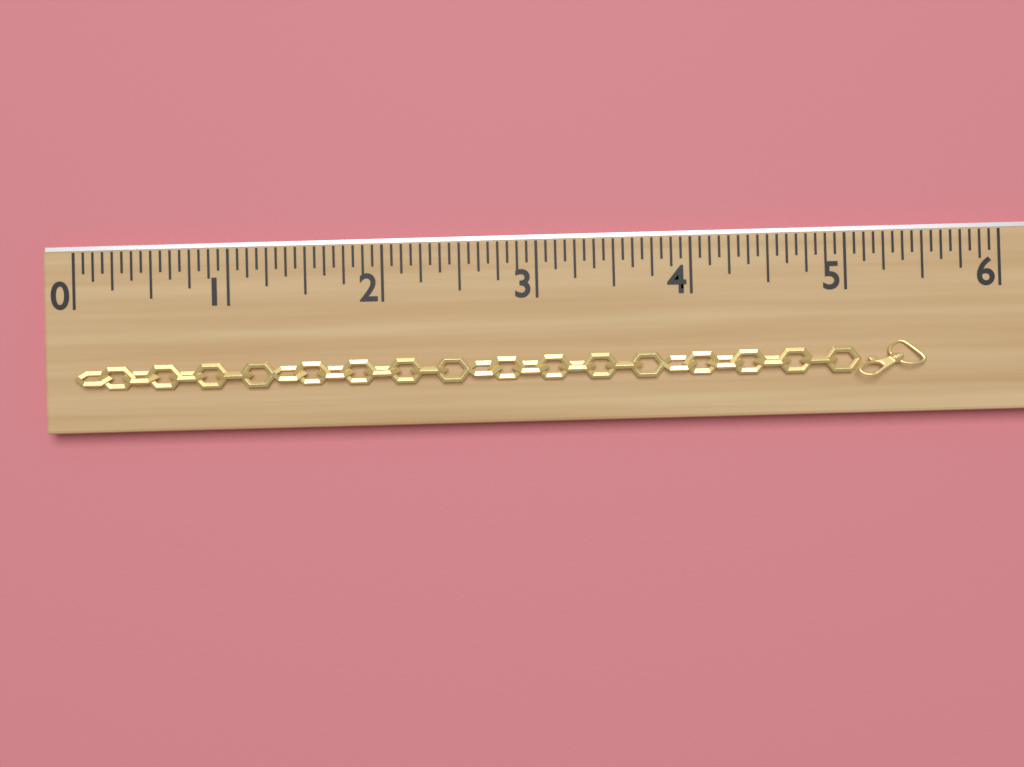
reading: 5.5000 (no unit)
